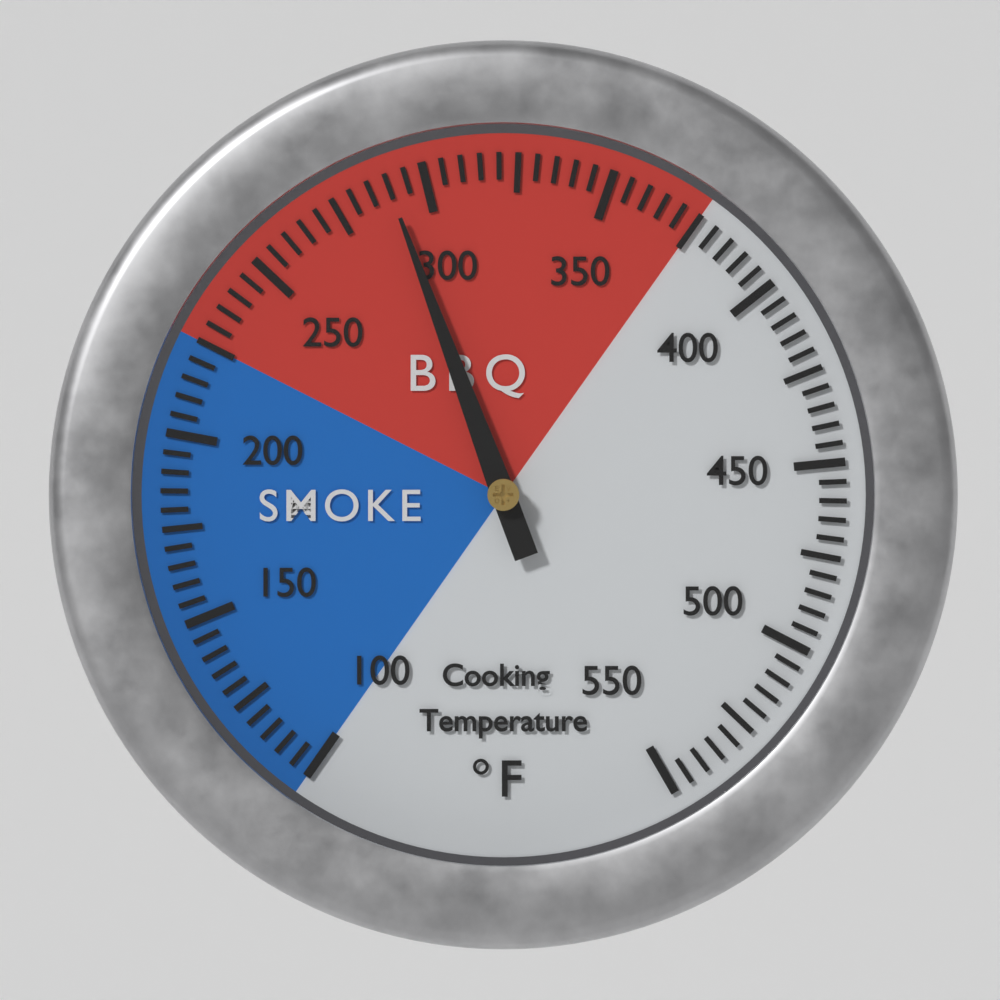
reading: 290 °F
